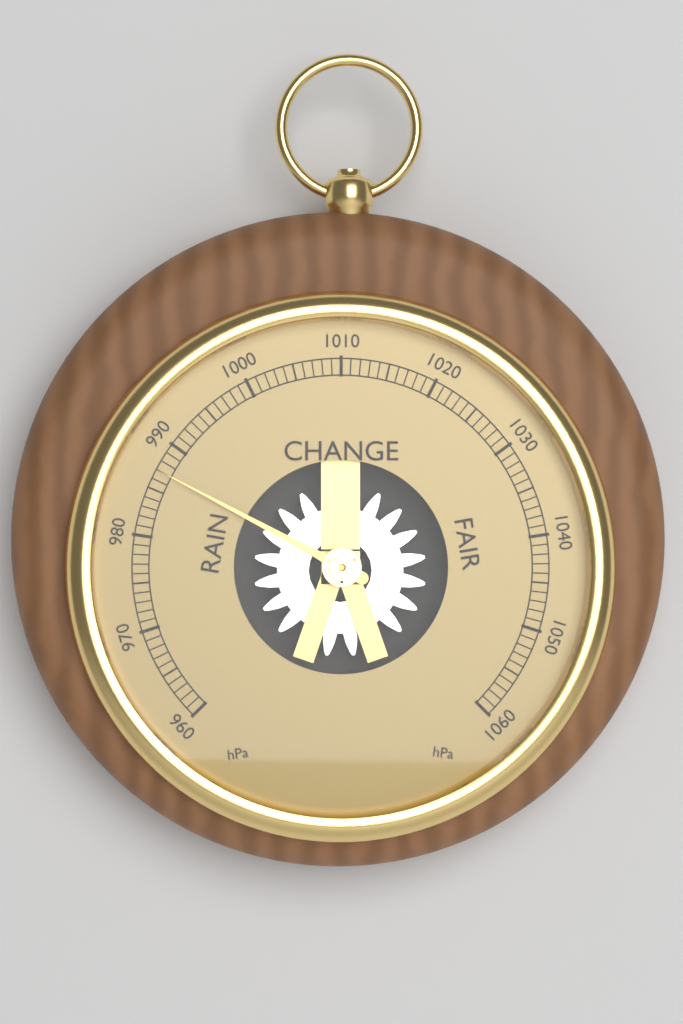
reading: 987 hPa
